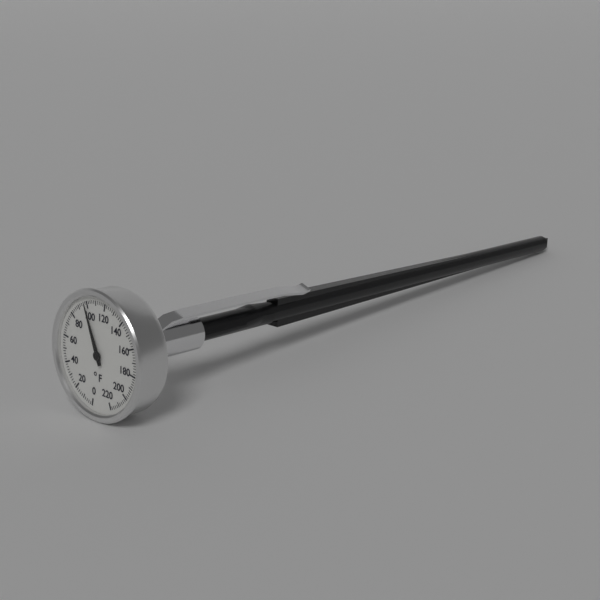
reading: 98 °F
